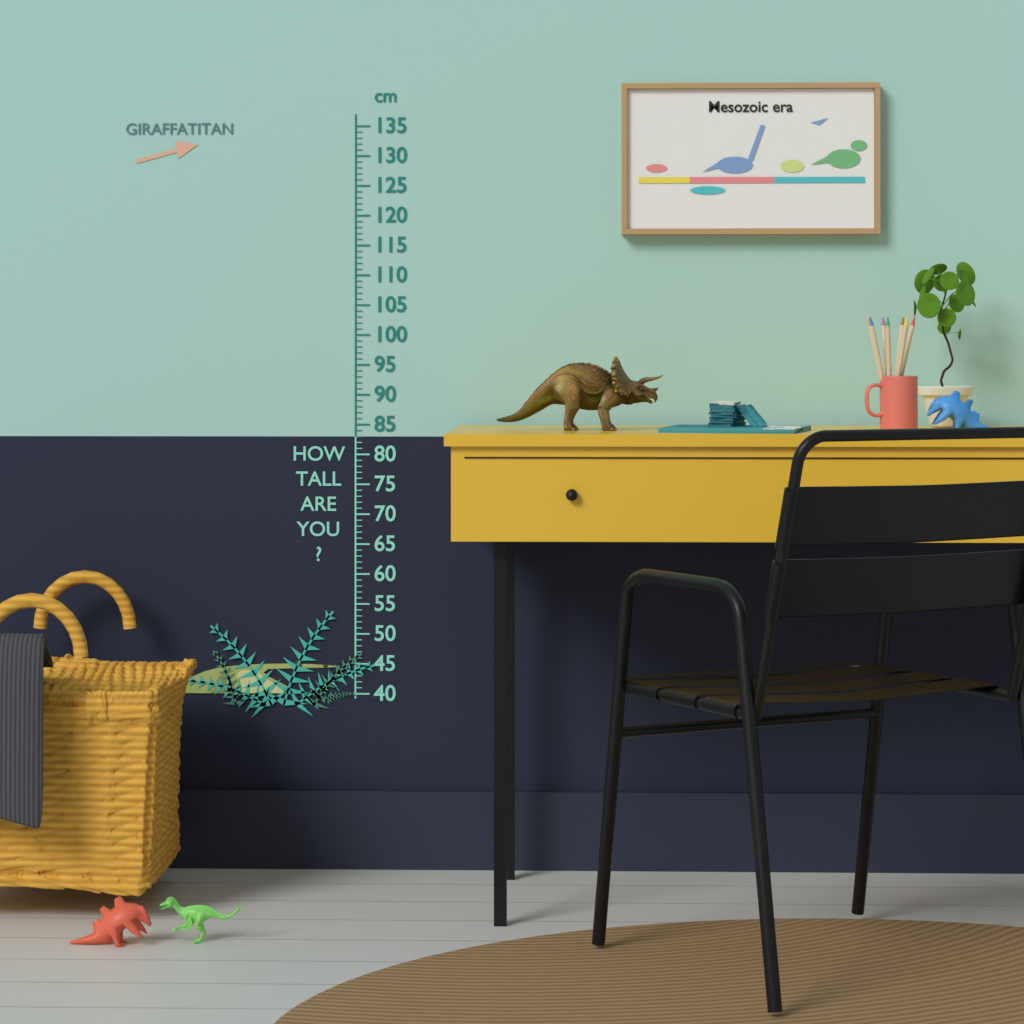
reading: 45 cm
